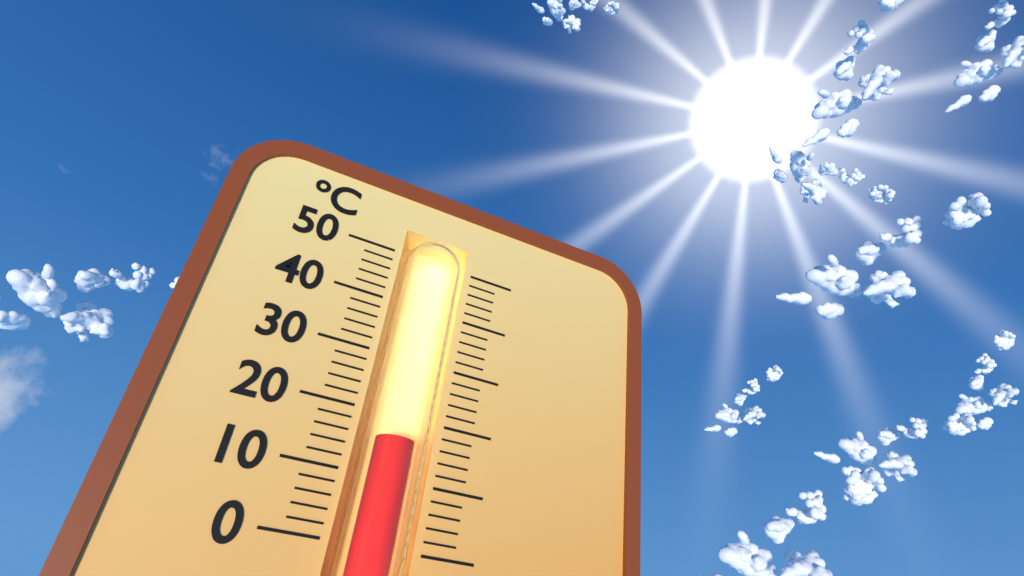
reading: 16 °C
